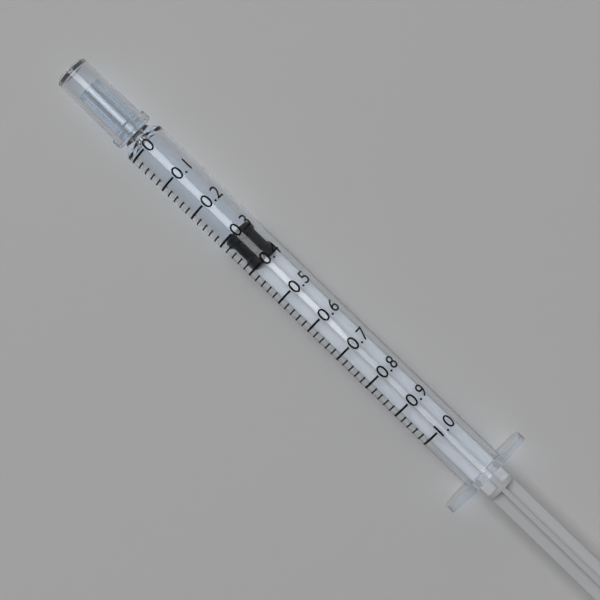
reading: 0.30 (no unit)
